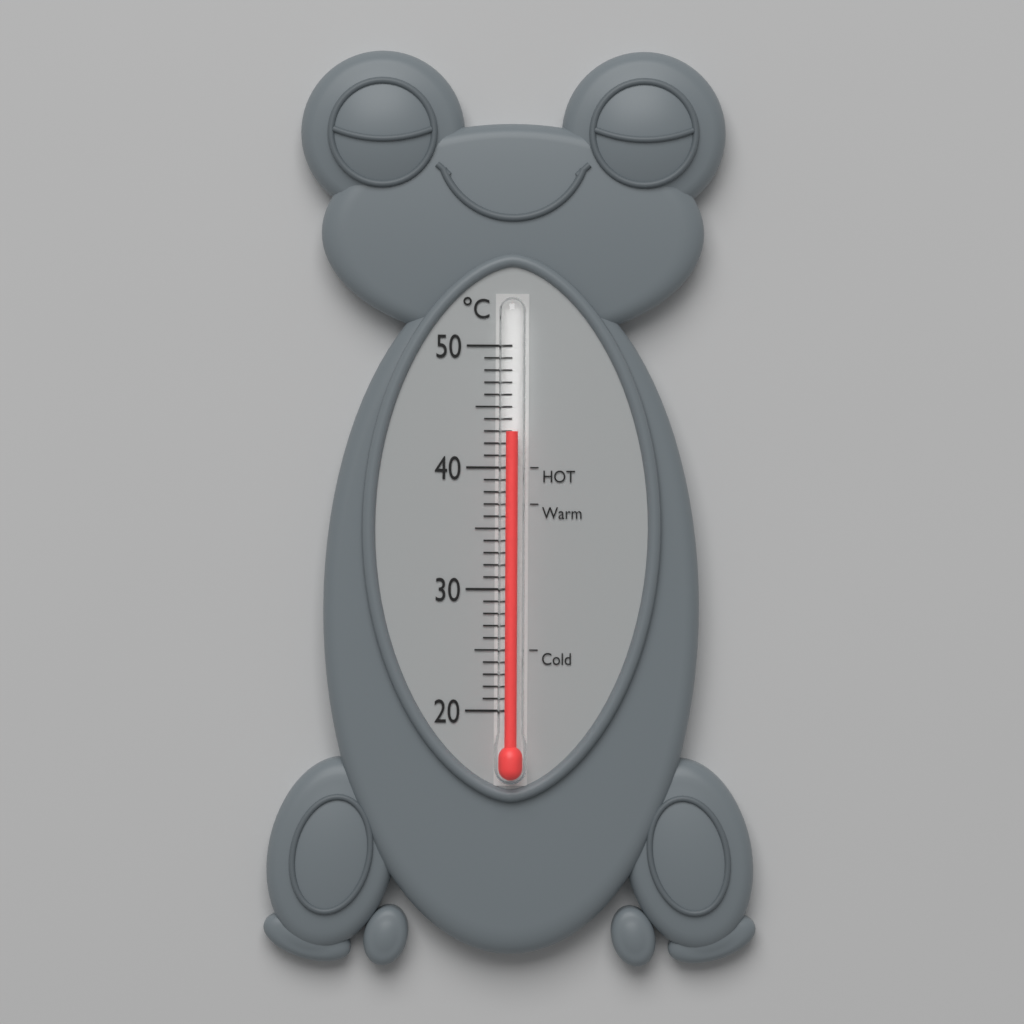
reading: 43 °C
